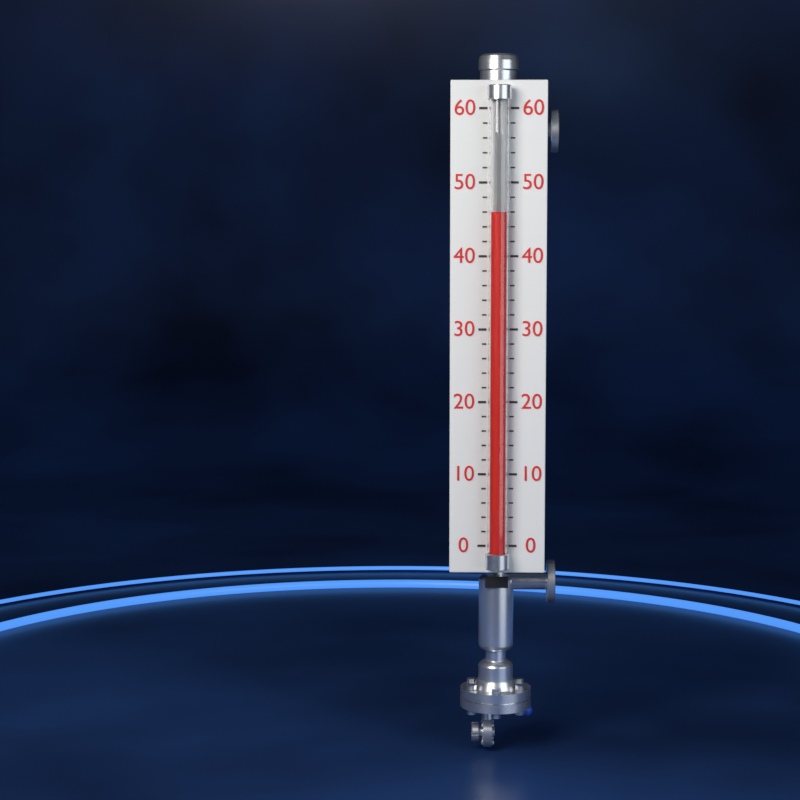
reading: 46 (no unit)
